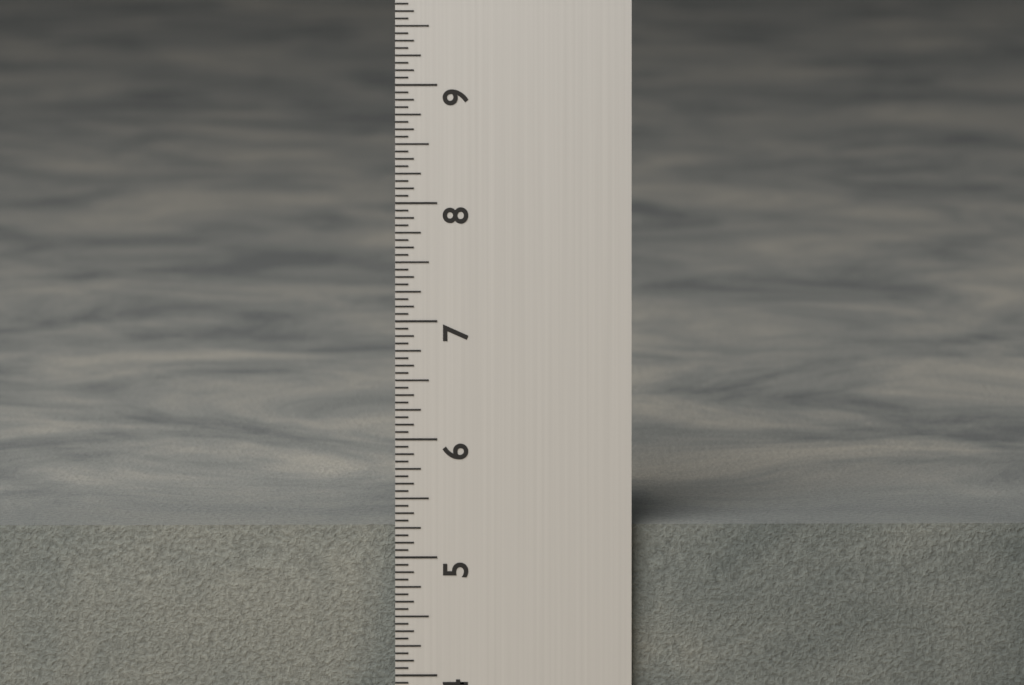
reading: 5.2500 in
